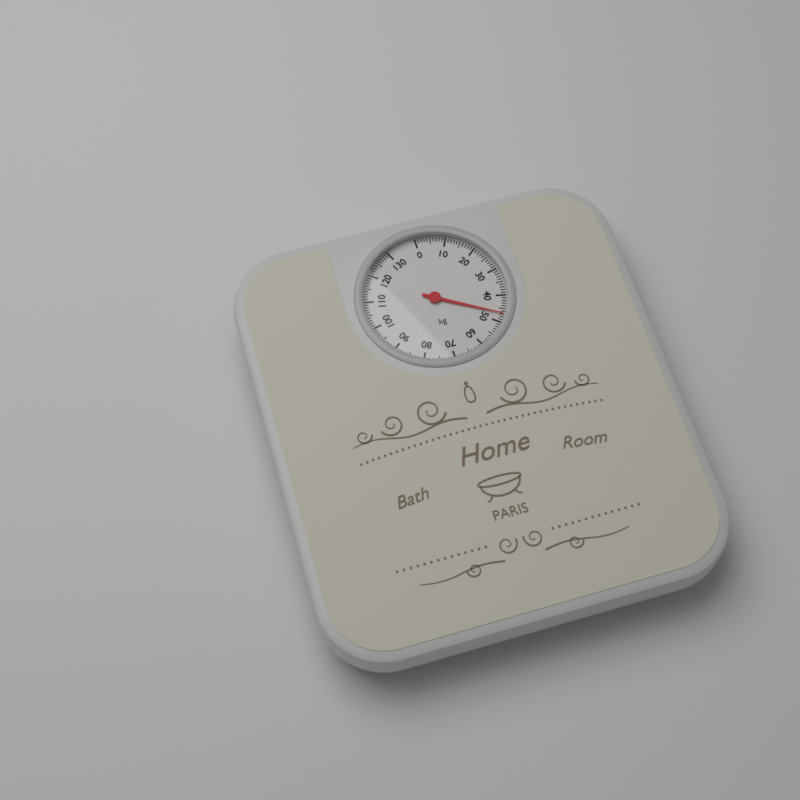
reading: 47 kg
